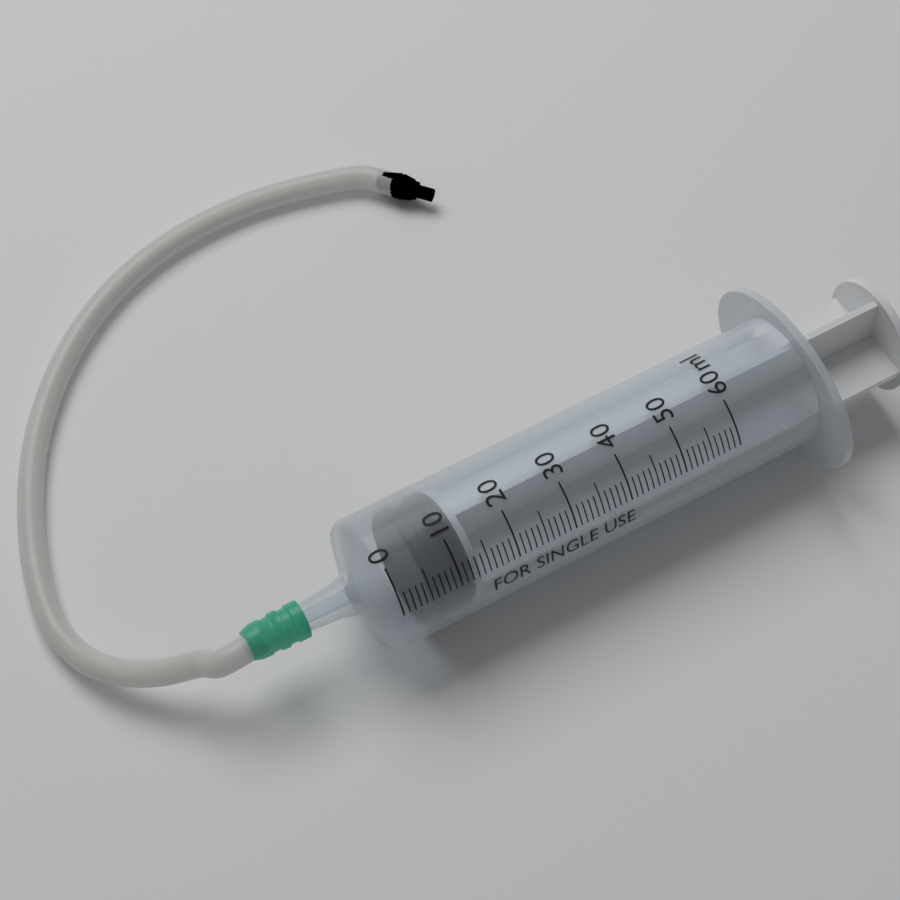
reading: 5 ml
